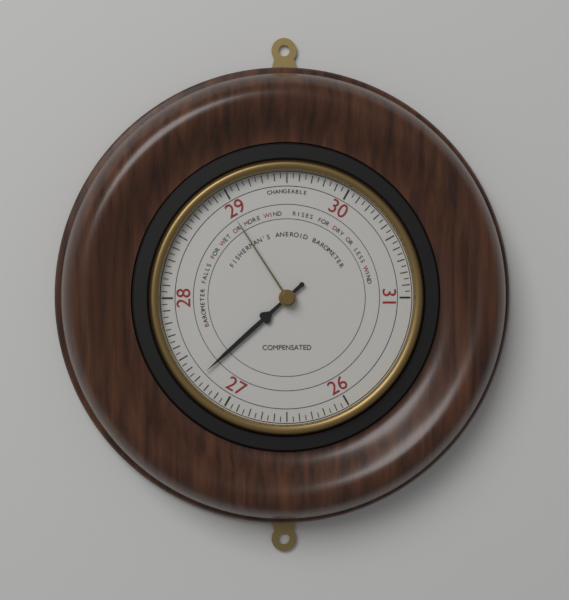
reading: 27.30 (no unit)
